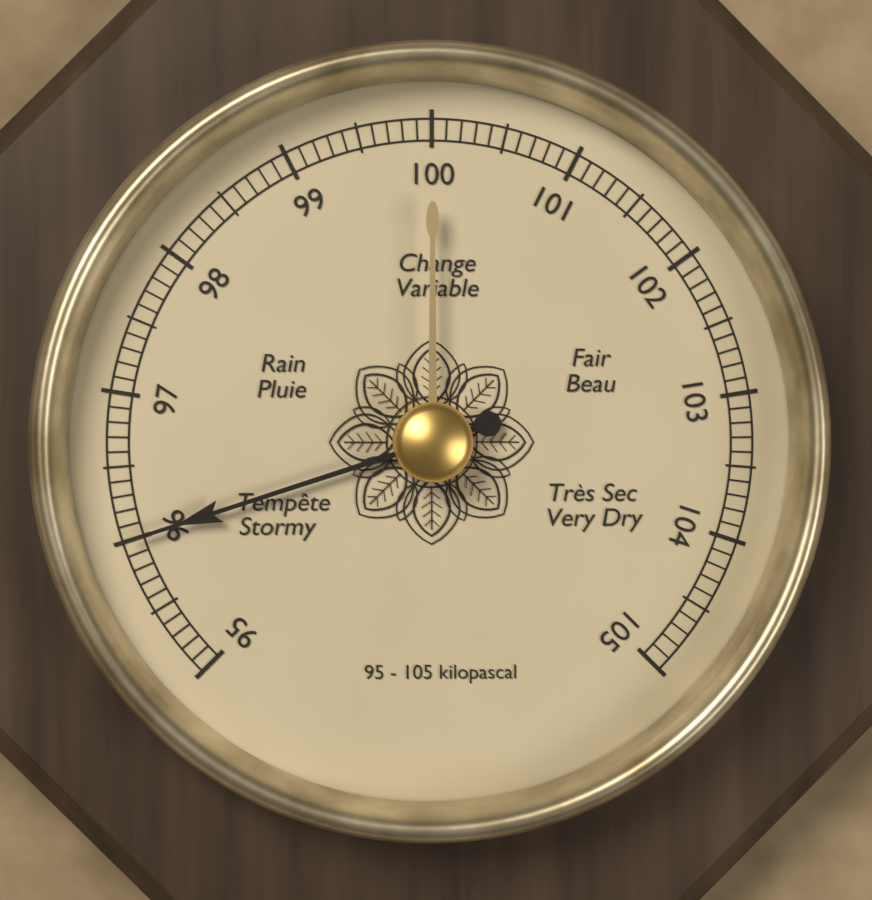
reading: 96.0 kPa
